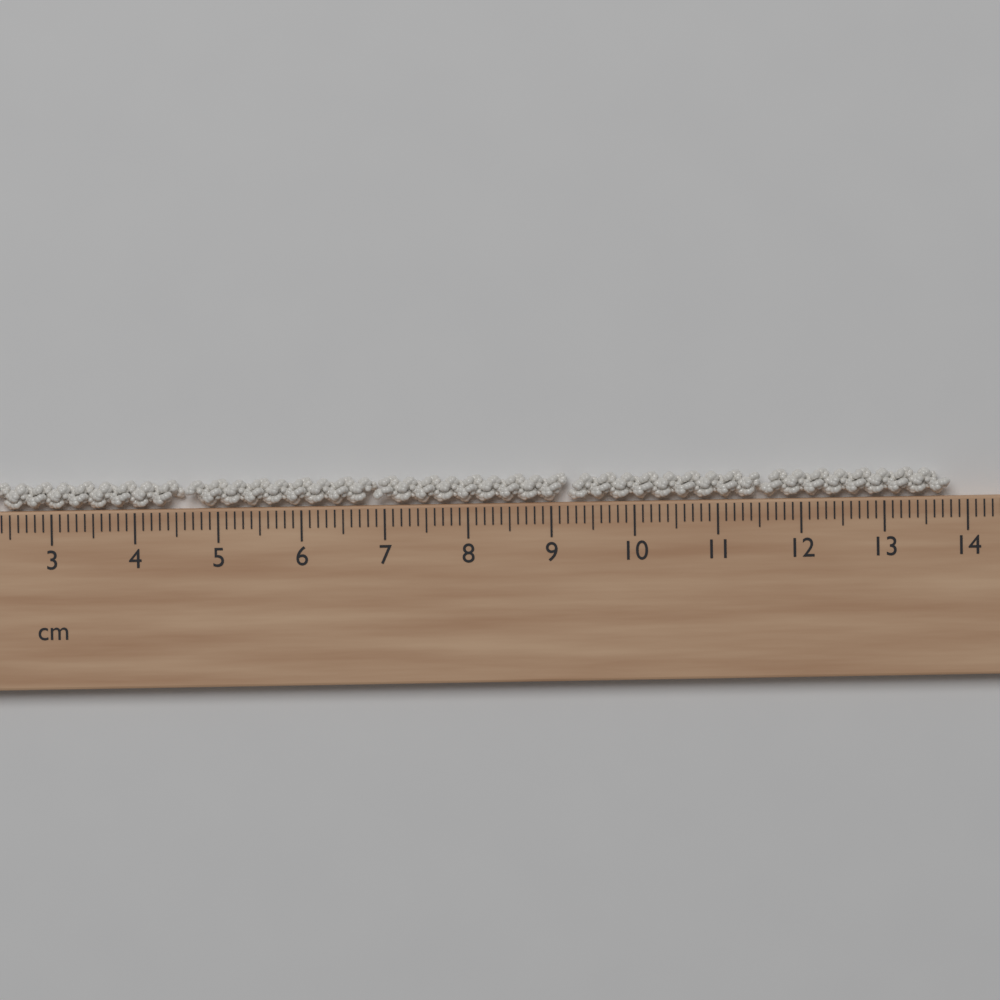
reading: 13.8 cm
